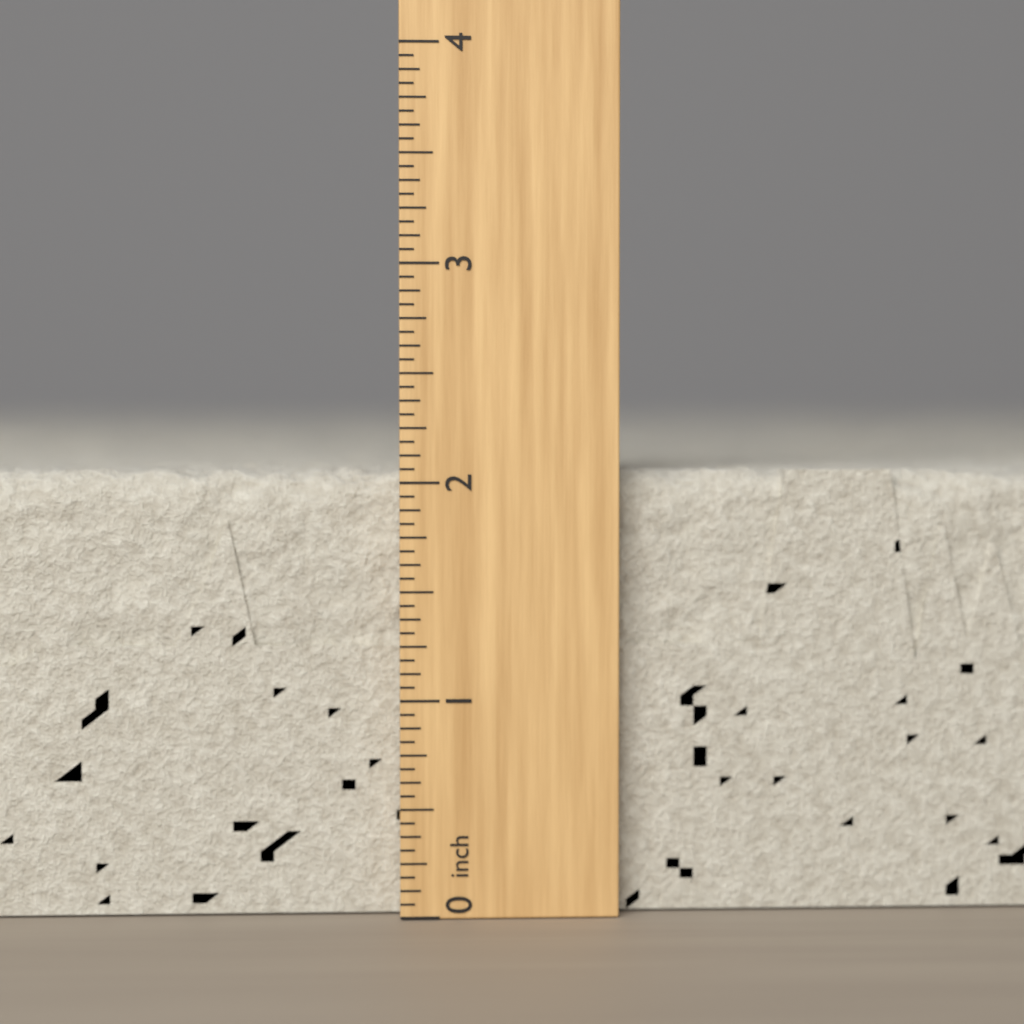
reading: 2.0625 inch
